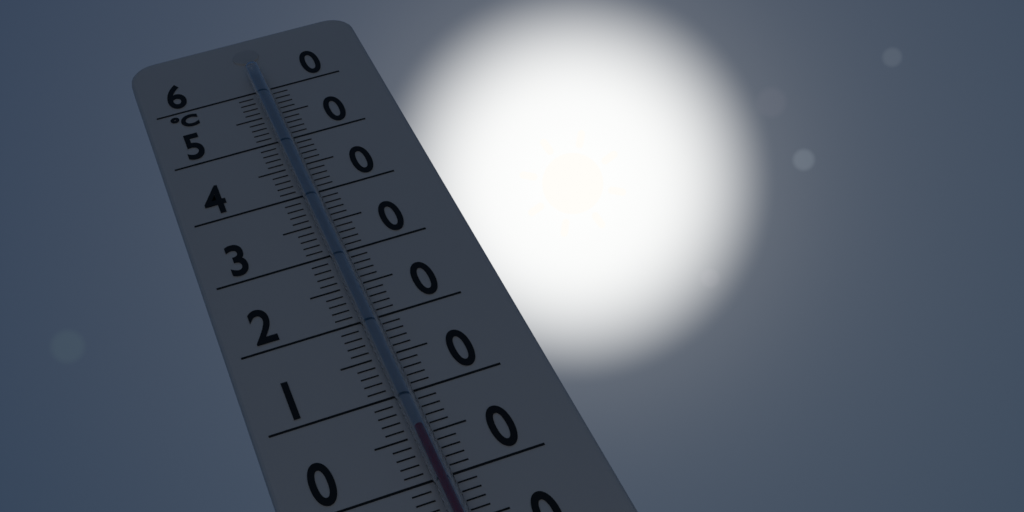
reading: 5 °C
